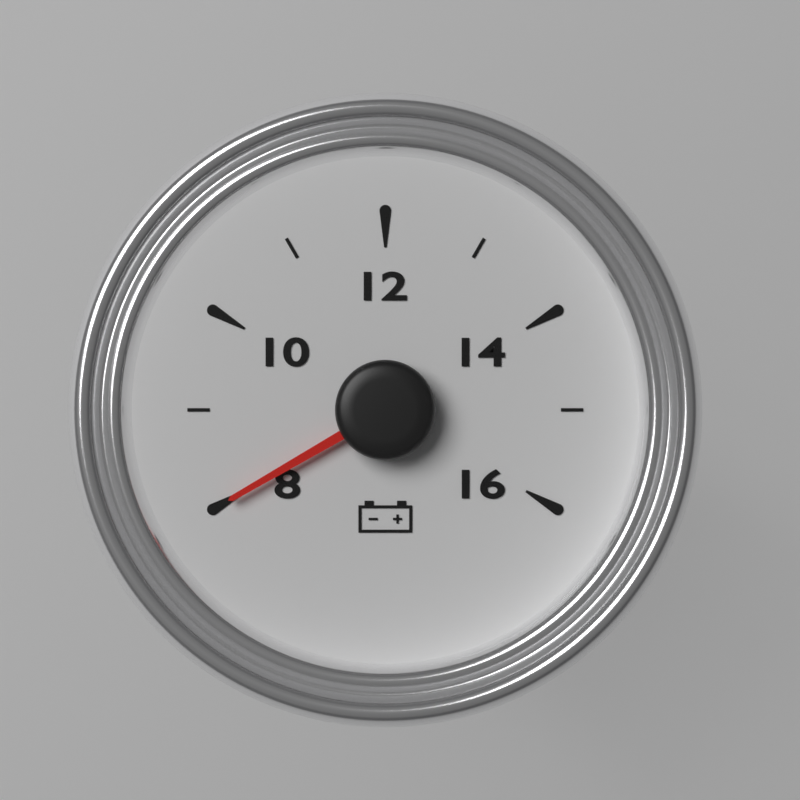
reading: 8 (no unit)
